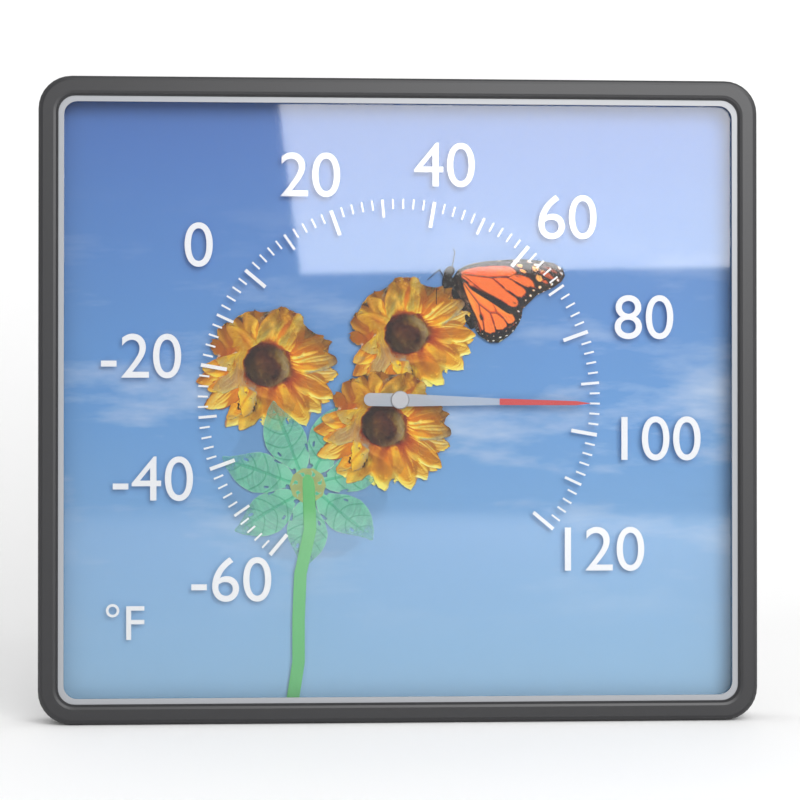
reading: 94 °F
